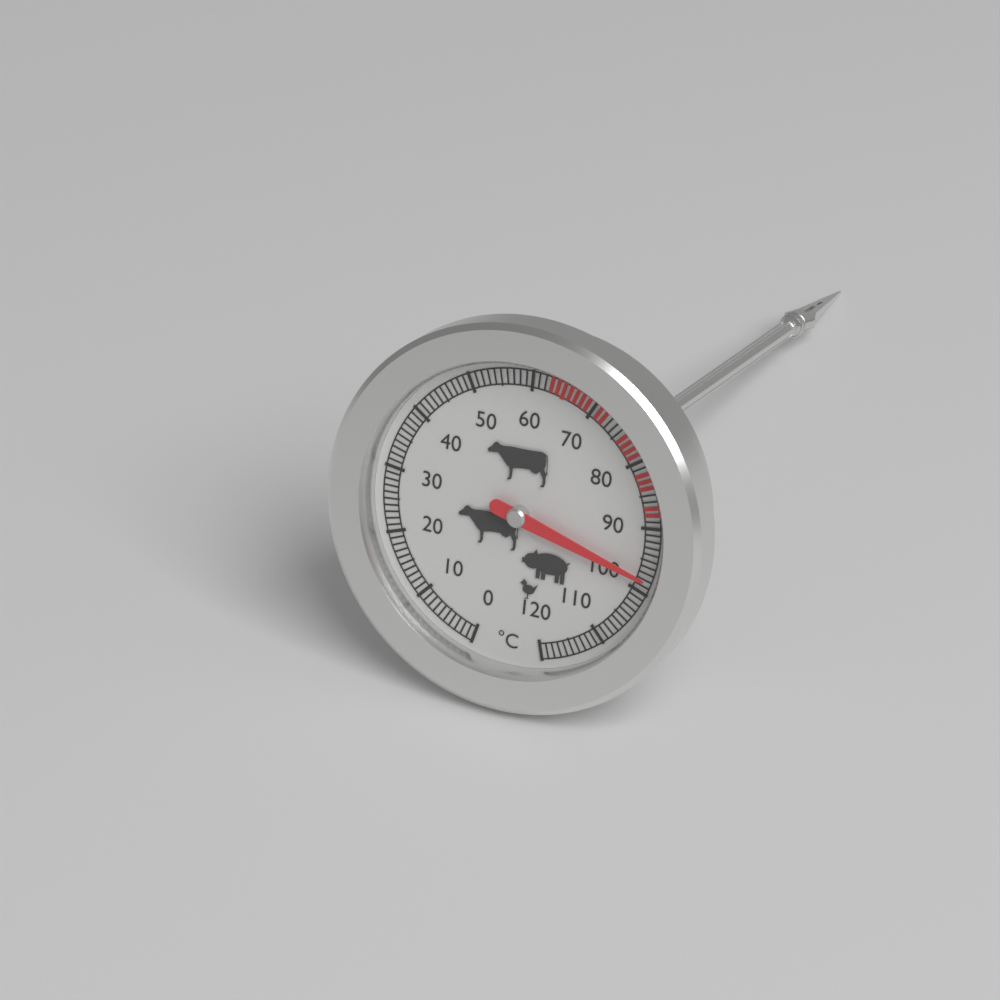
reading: 98 °C
